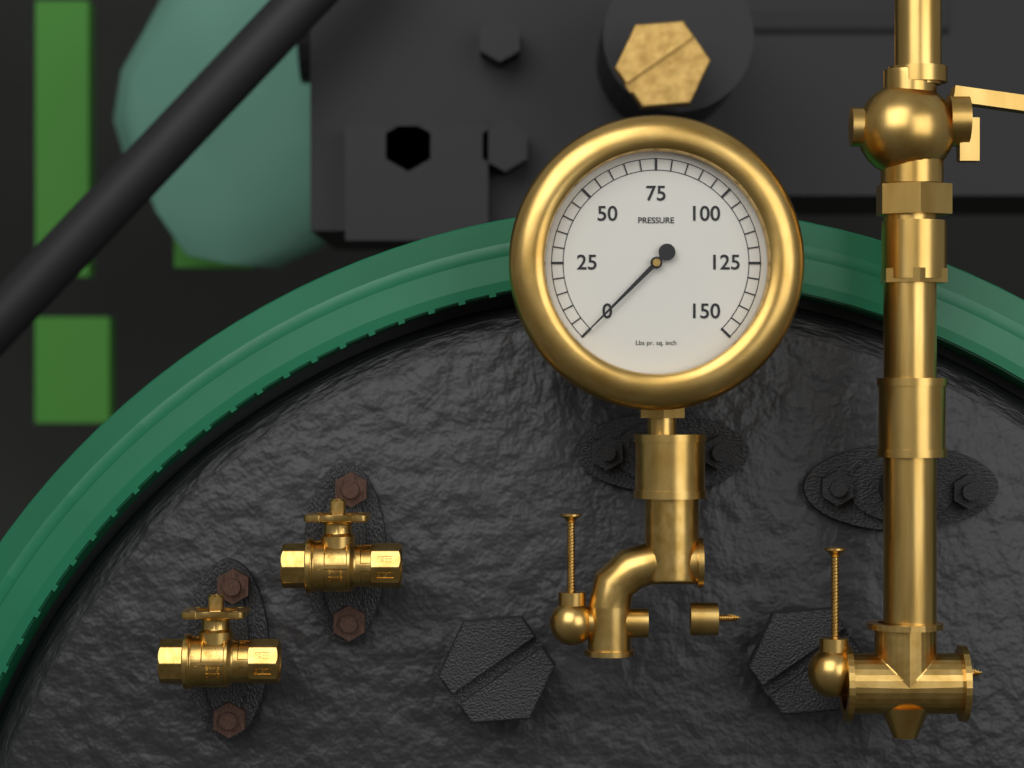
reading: 0 psi
